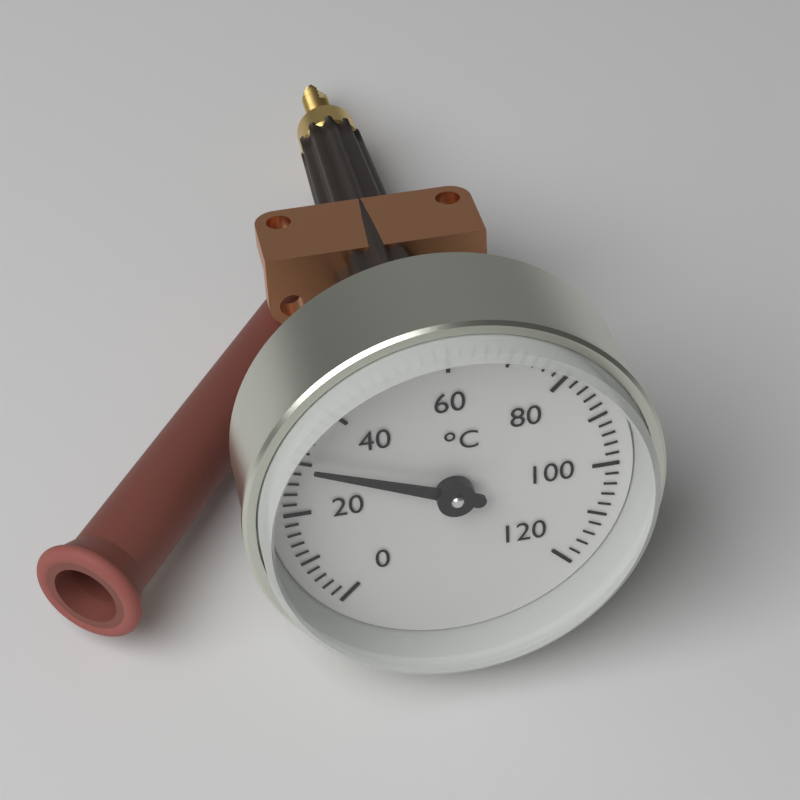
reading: 30 °C
